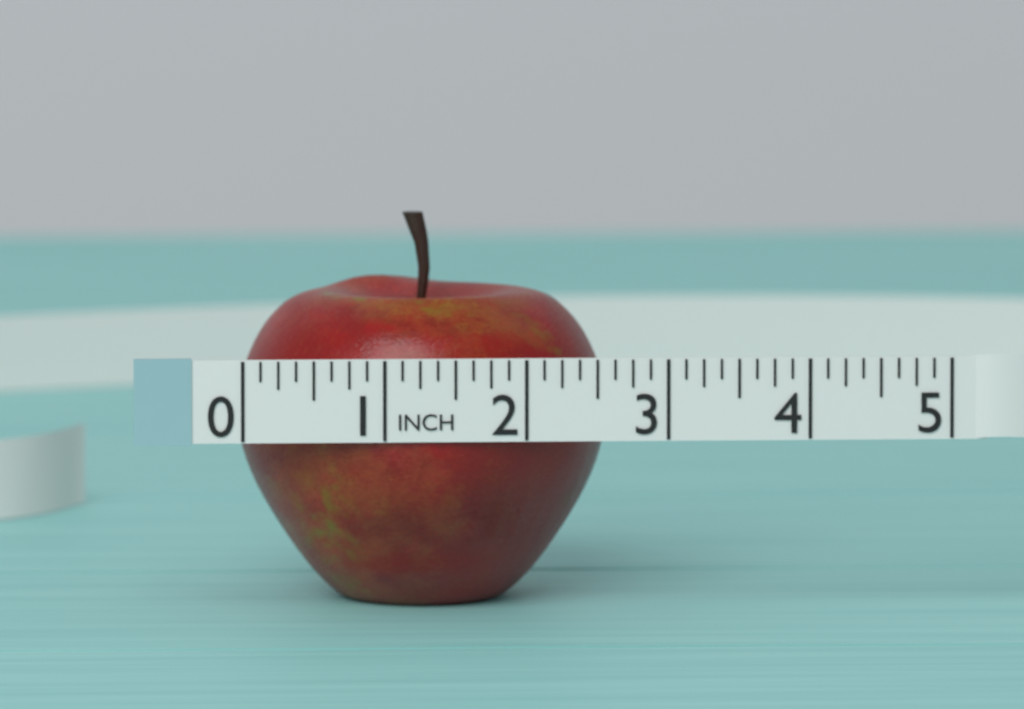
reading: 2.625 in
